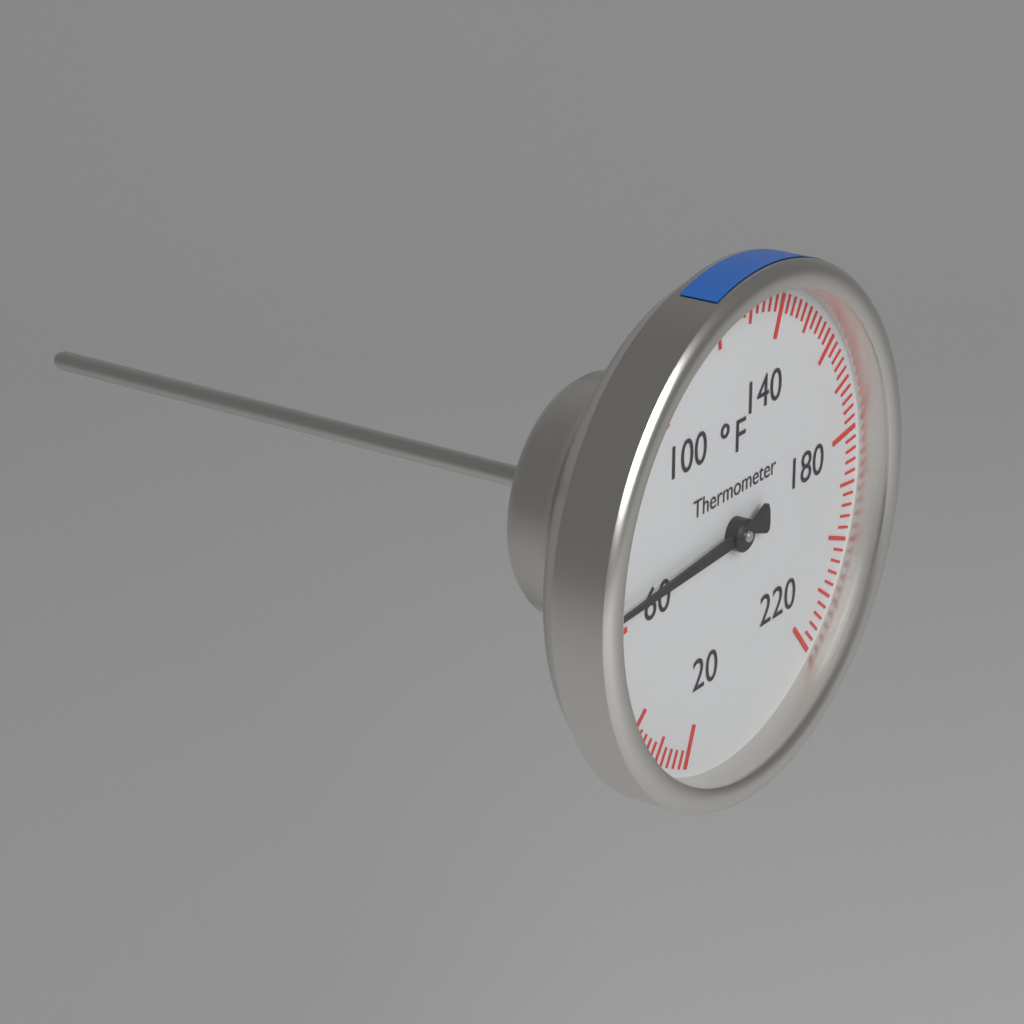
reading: 64 °F
